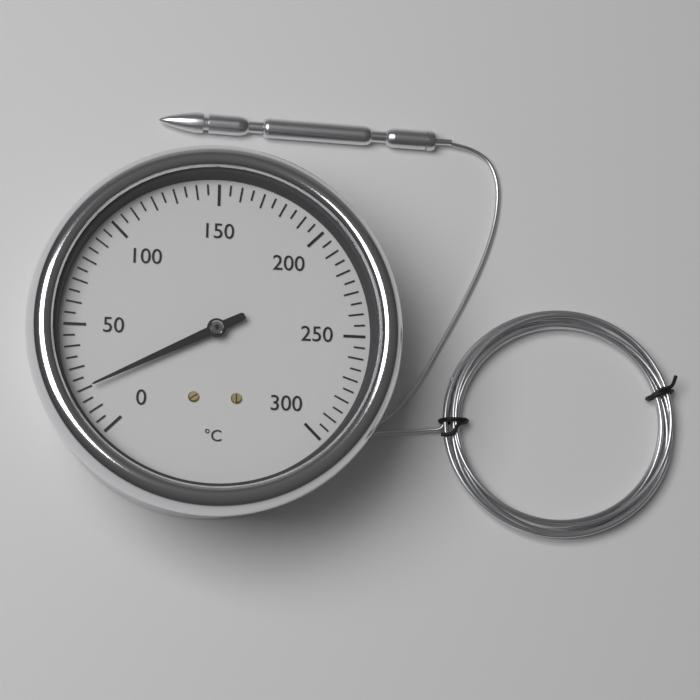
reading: 20 °C
